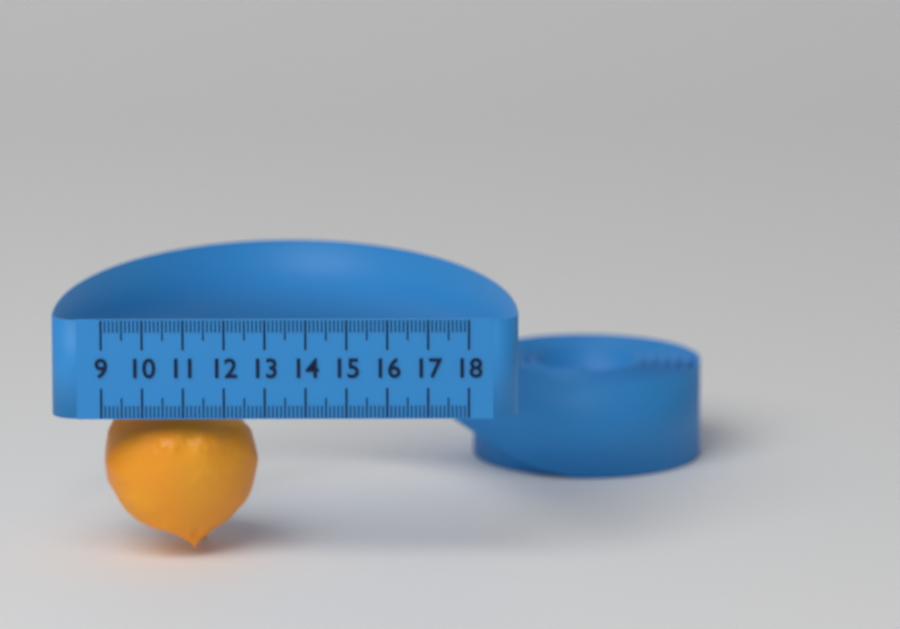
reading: 12.8 (no unit)
